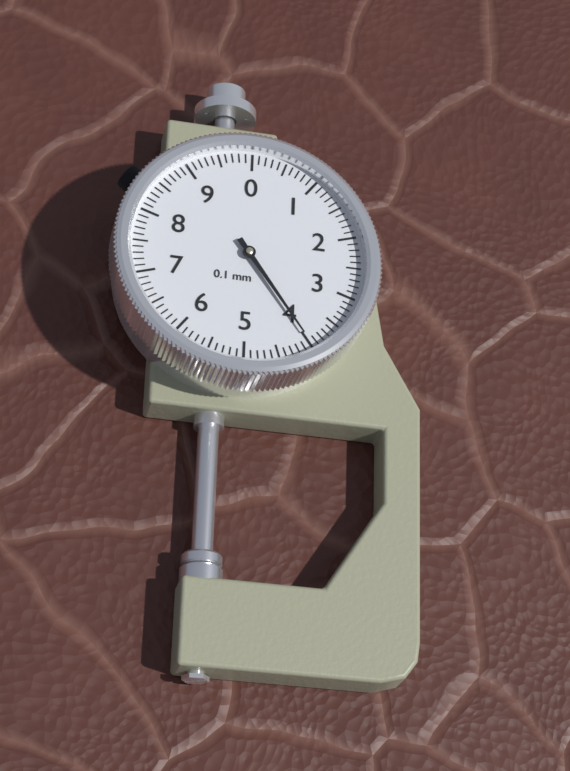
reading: 4.0 mm
